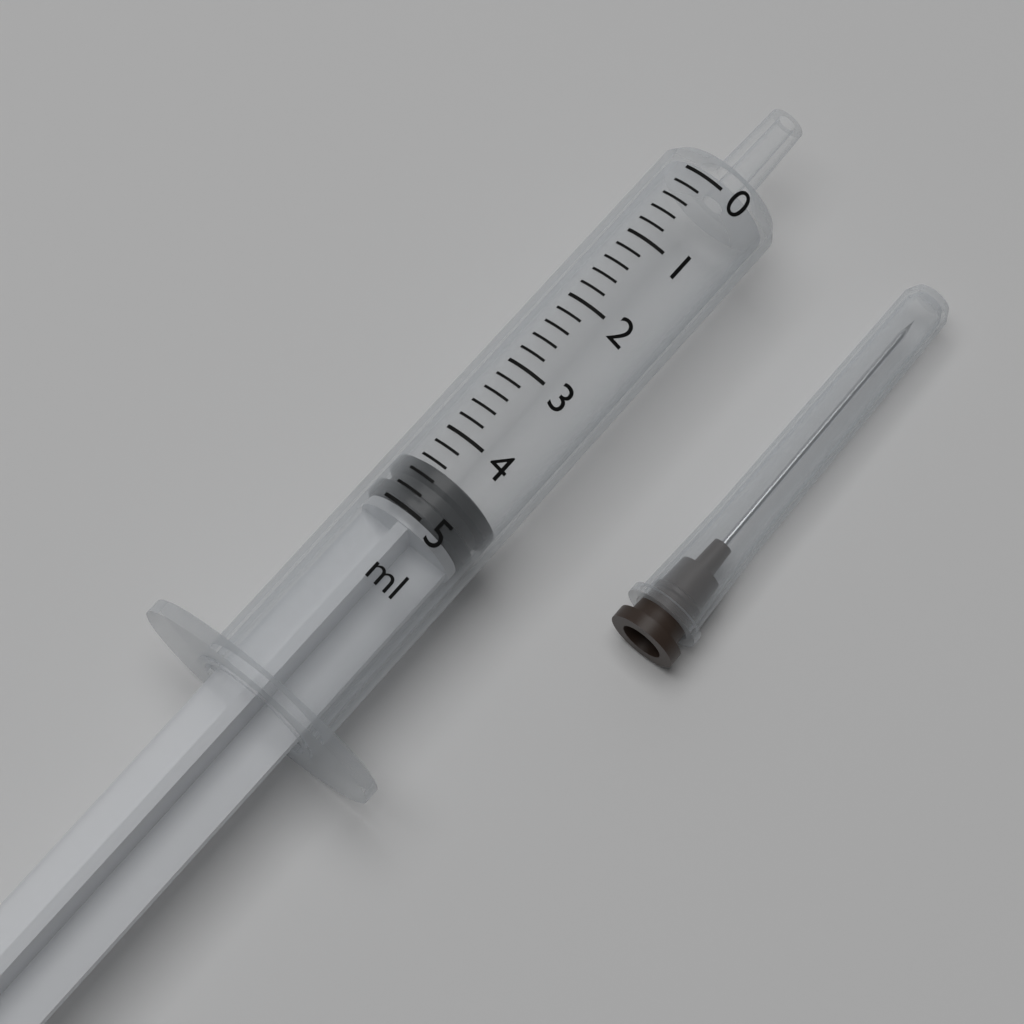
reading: 4.4 ml
